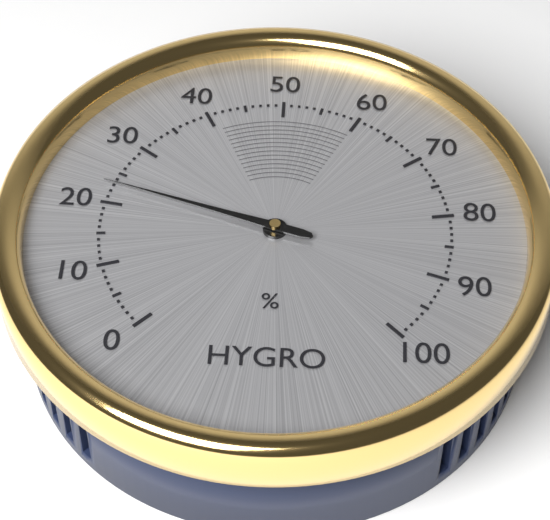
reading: 23 %
